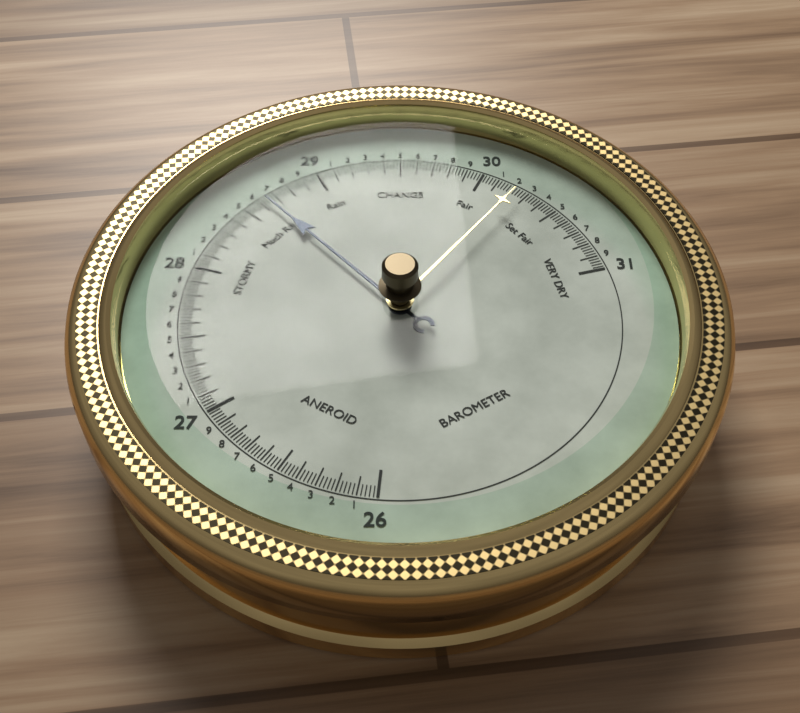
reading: 28.64 (no unit)
